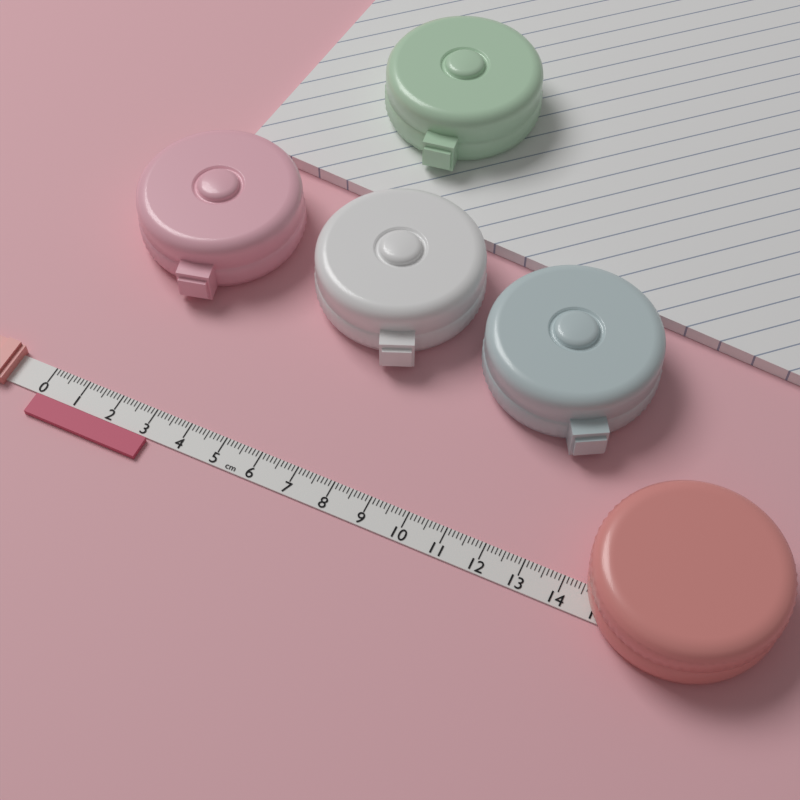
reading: 3.2 cm
